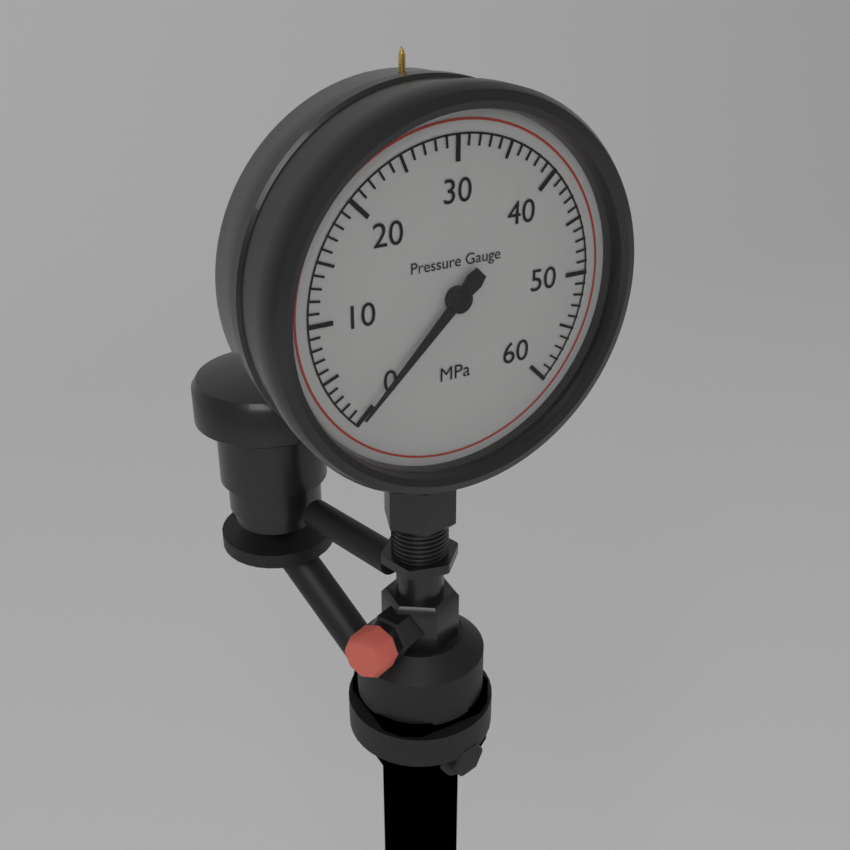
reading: 0 MPa
